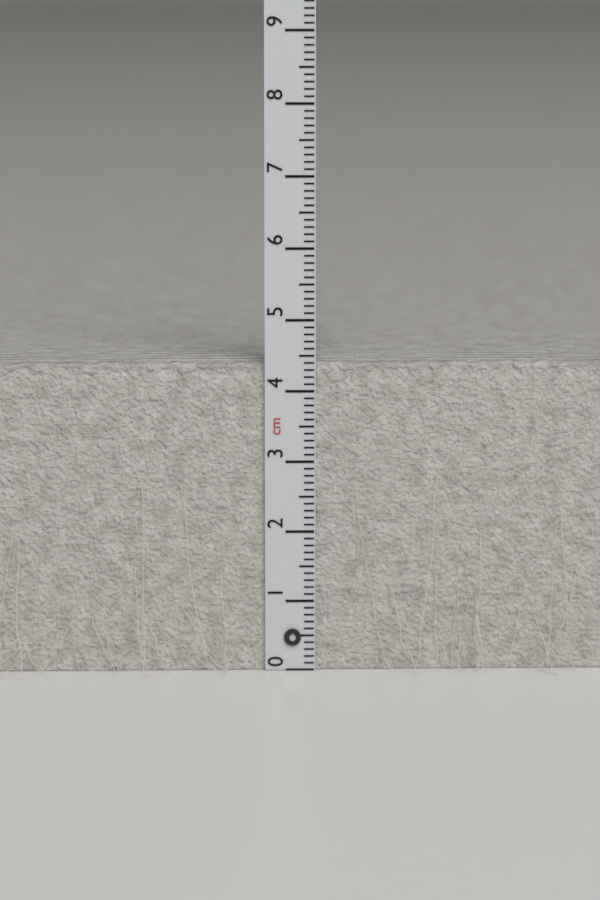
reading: 4.4 cm
